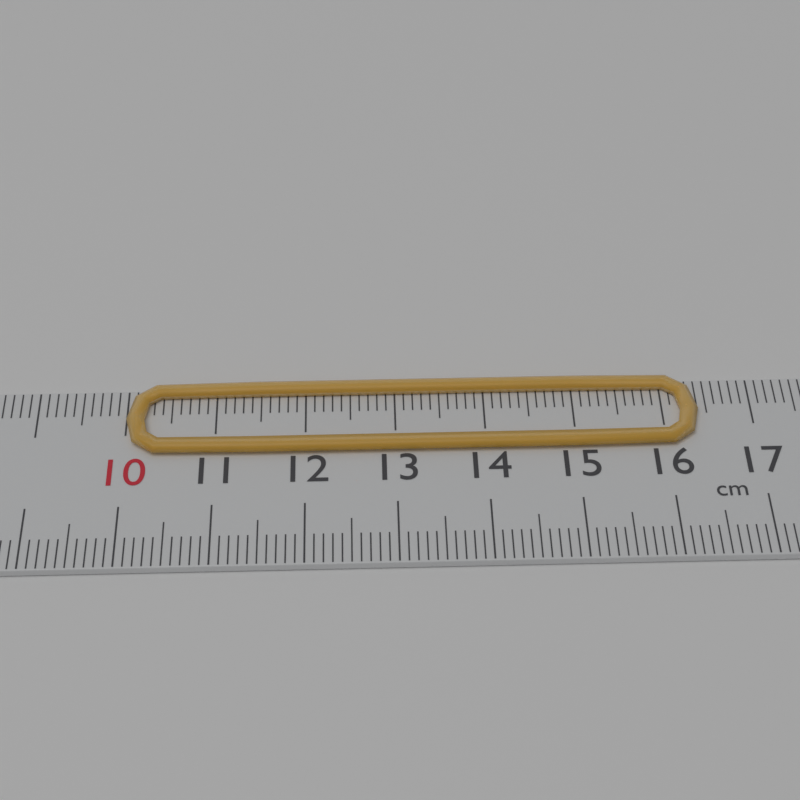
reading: 16.4 cm
